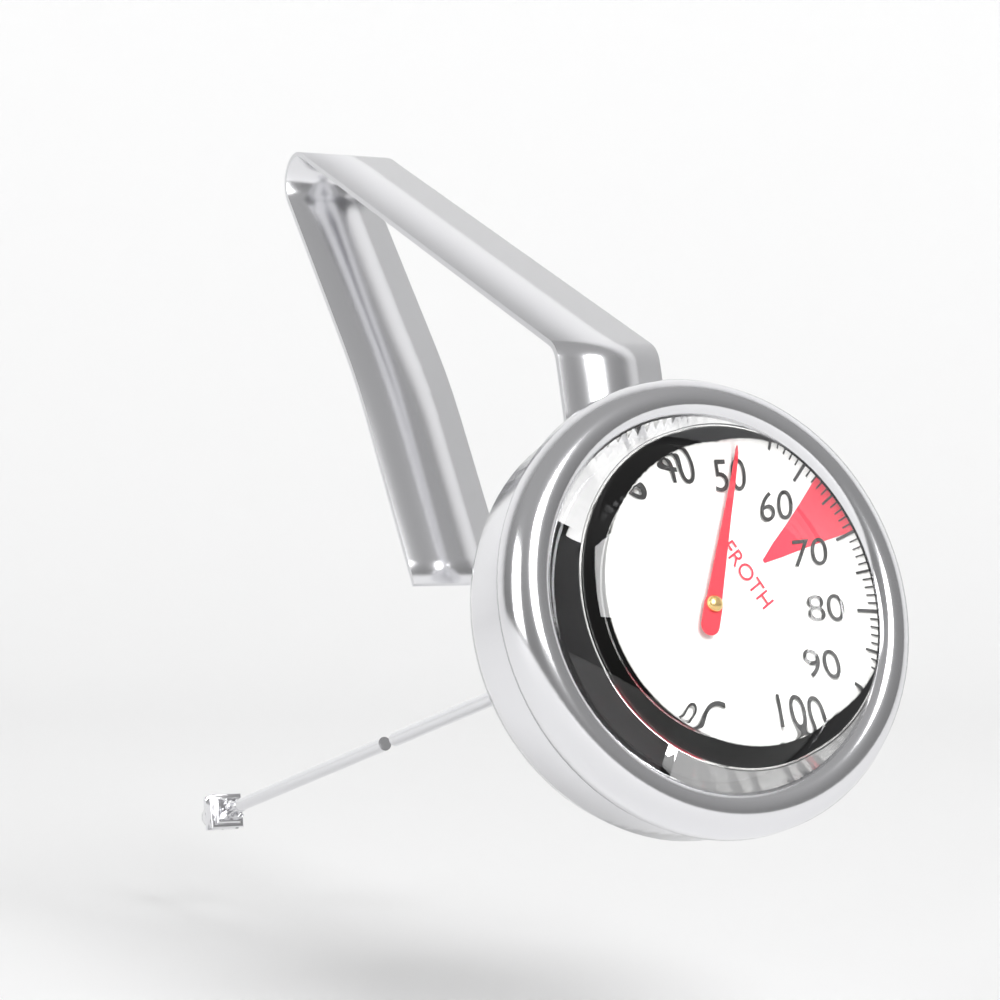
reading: 50 °C
